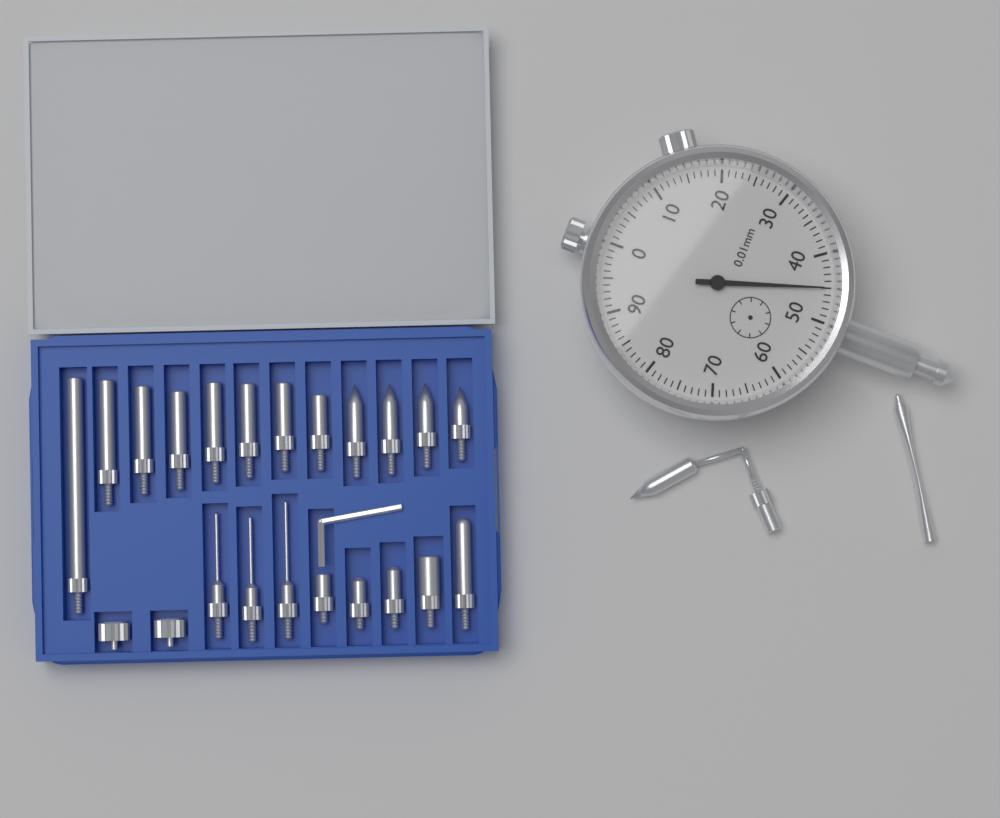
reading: 0.45 mm
